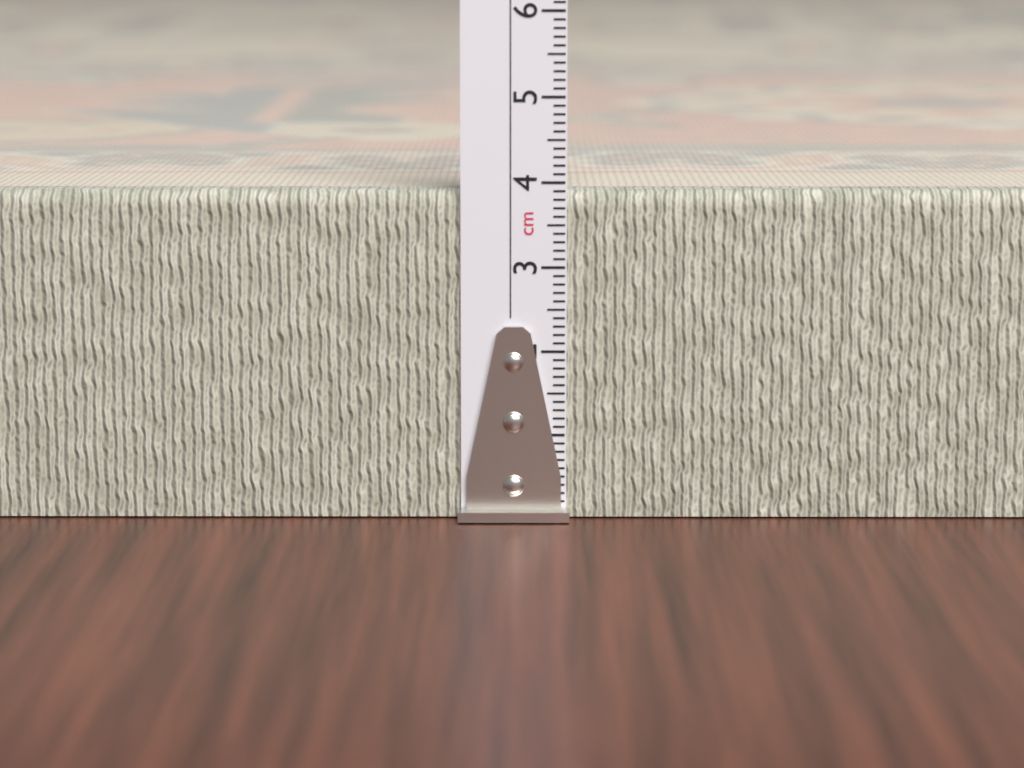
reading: 3.9 cm
